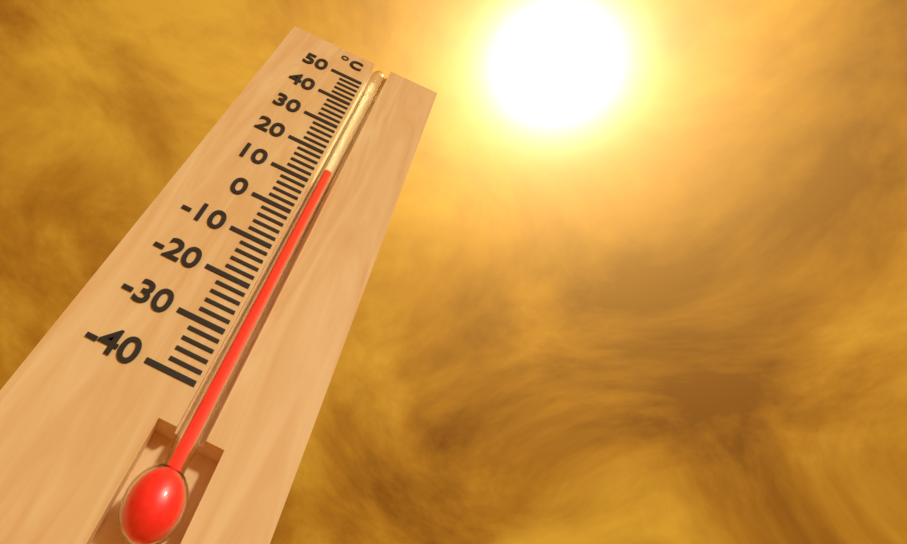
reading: 14 °C
